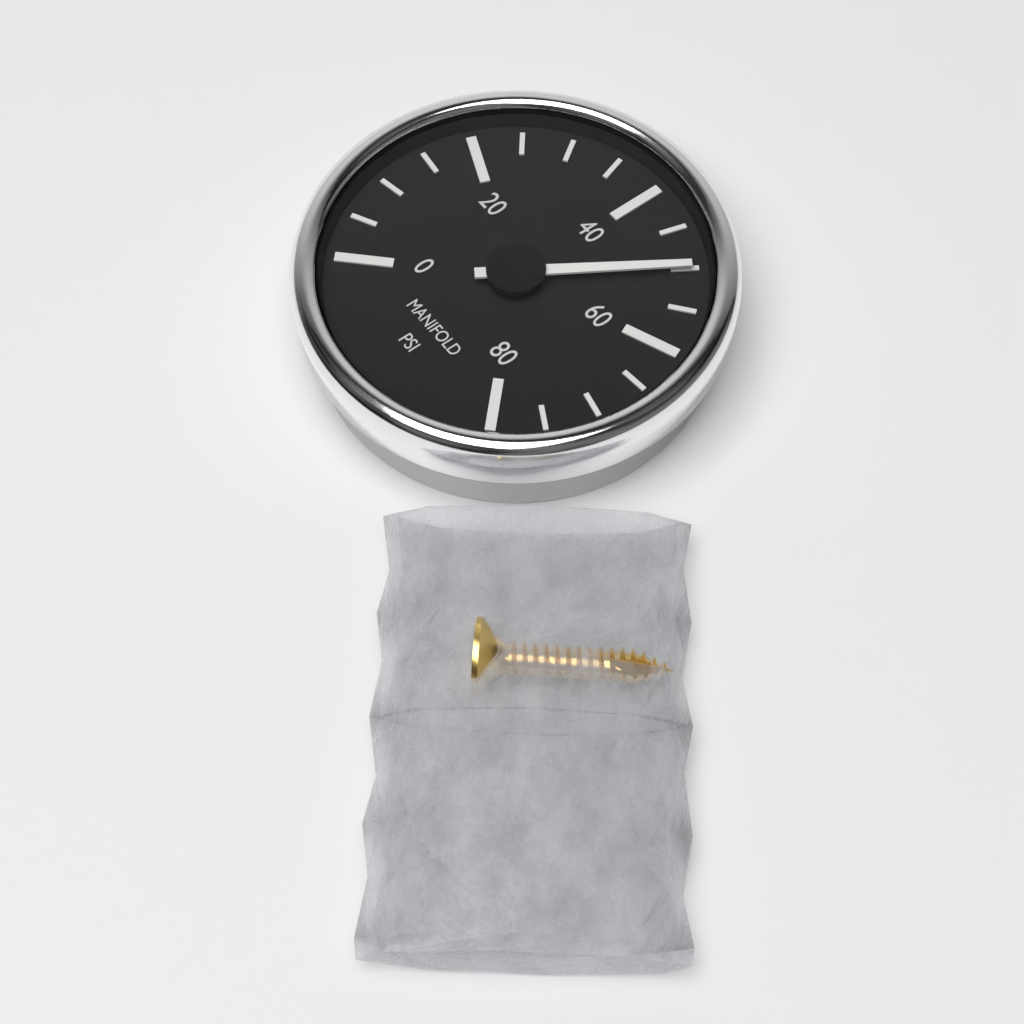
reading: 50 psi
